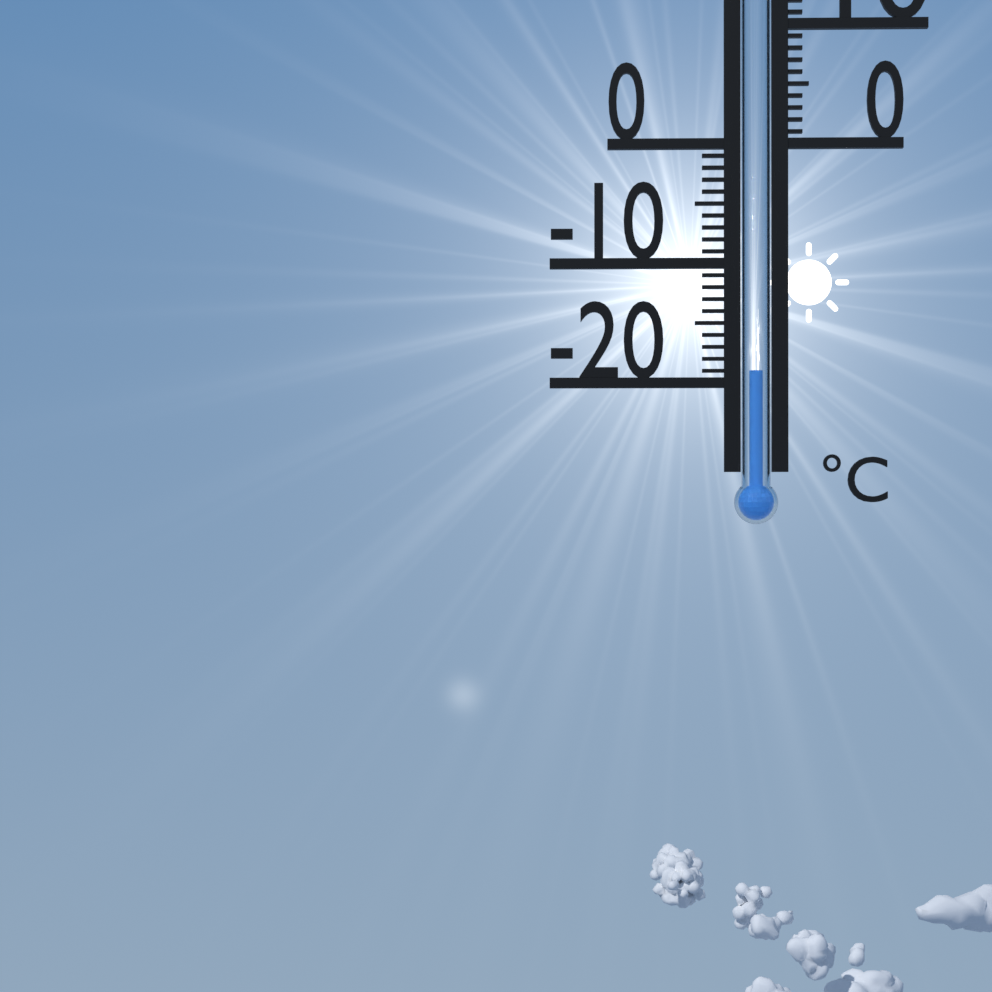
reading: -19 °C
